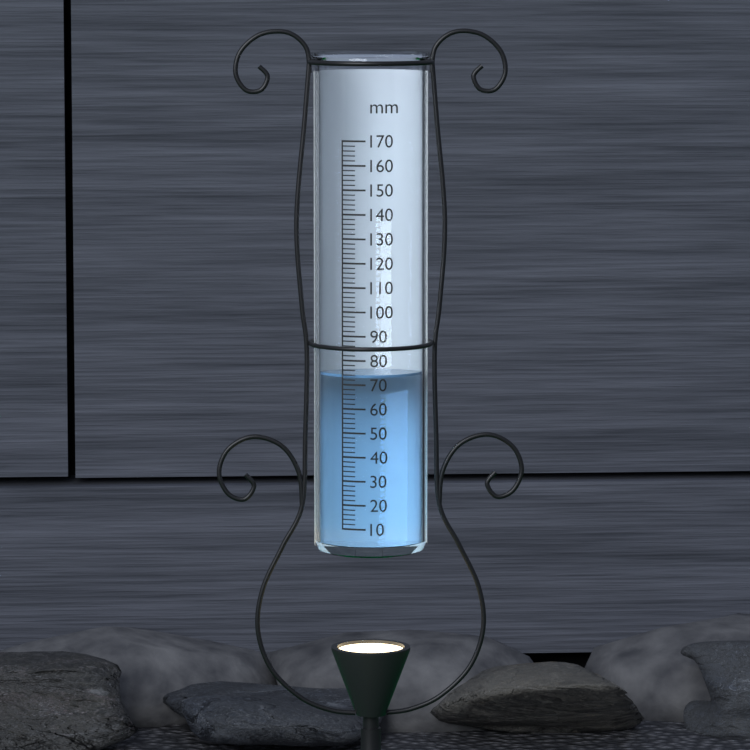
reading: 74 mm
